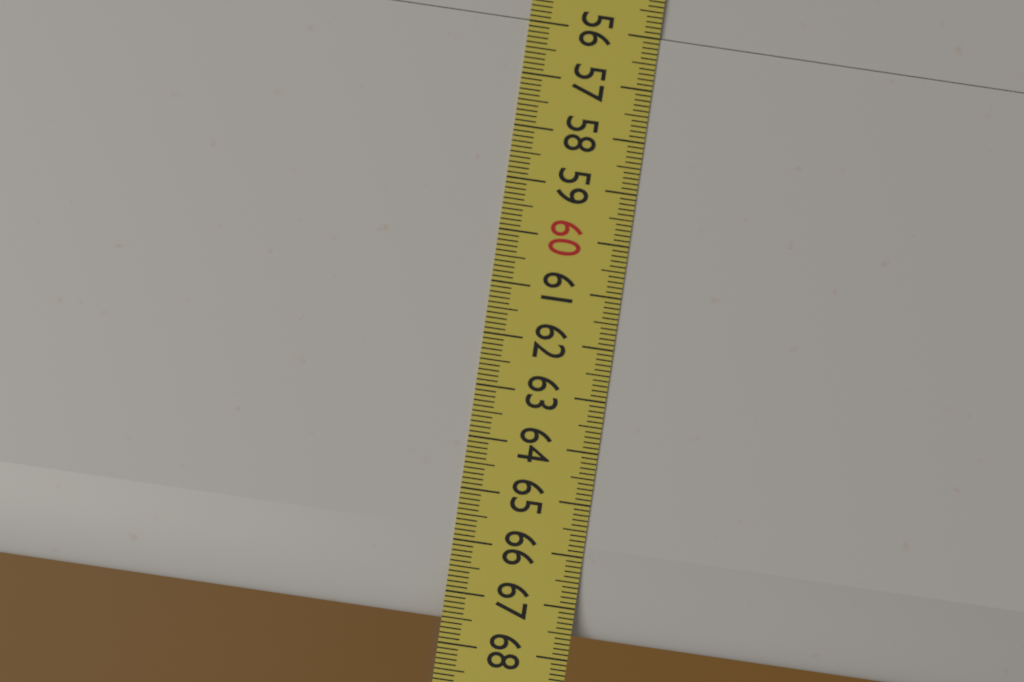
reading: 67.6 (no unit)
